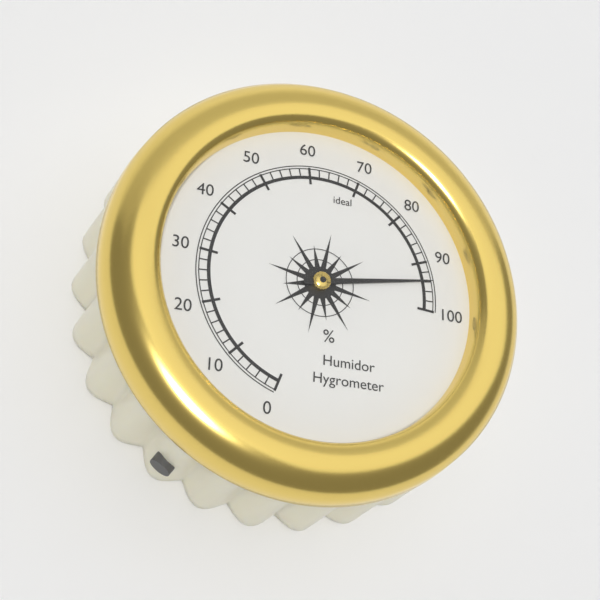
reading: 94 %
